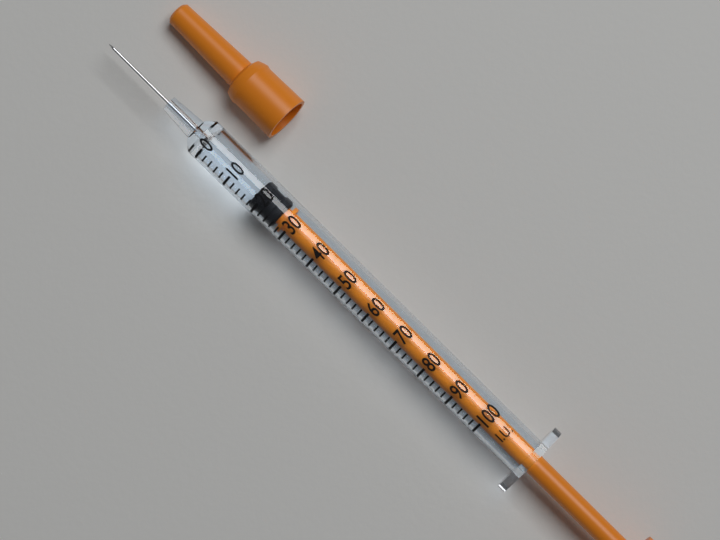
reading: 18 I.U.
